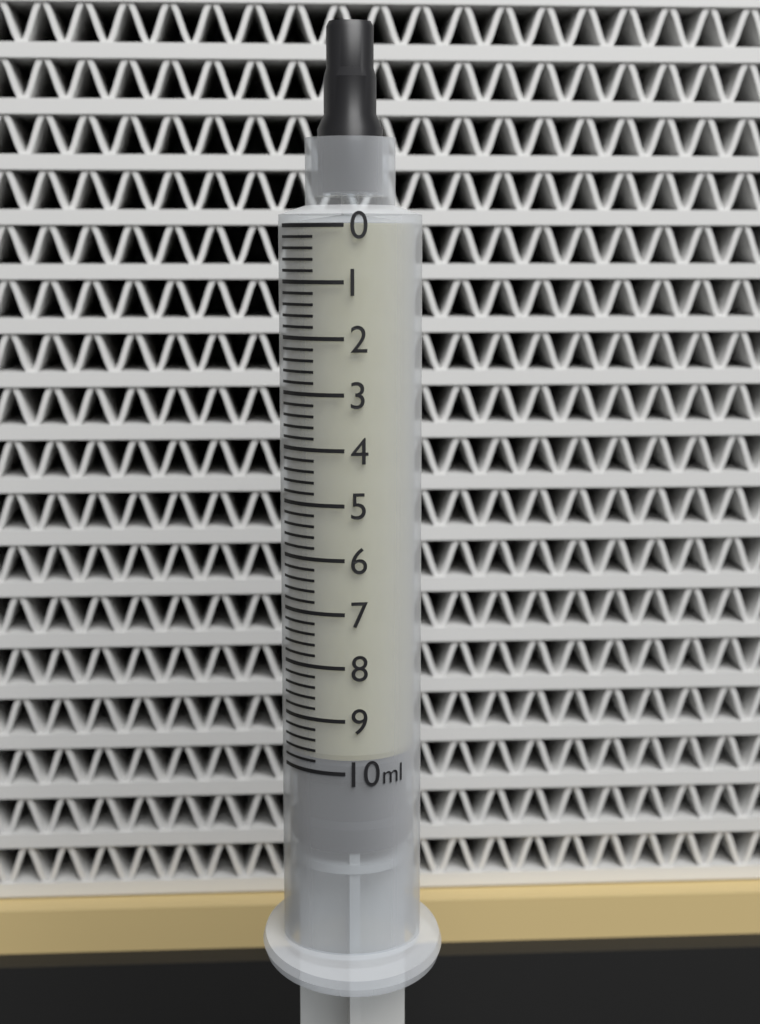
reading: 9.8 ml
